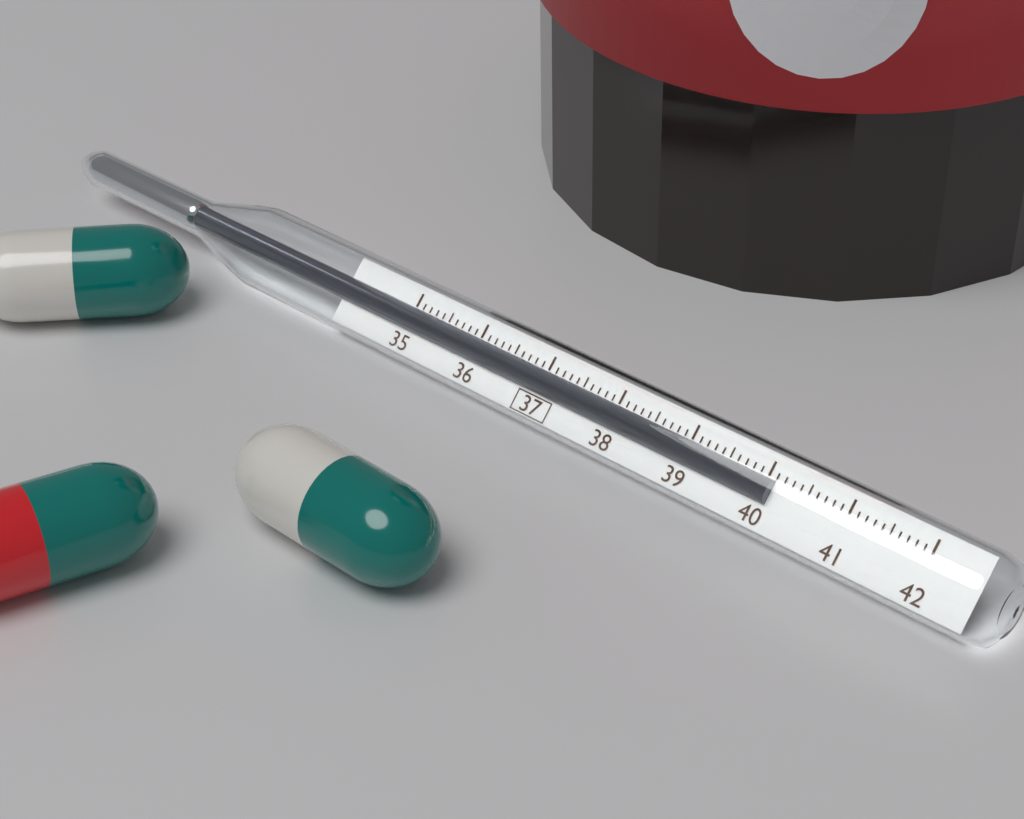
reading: 40.1 (no unit)
